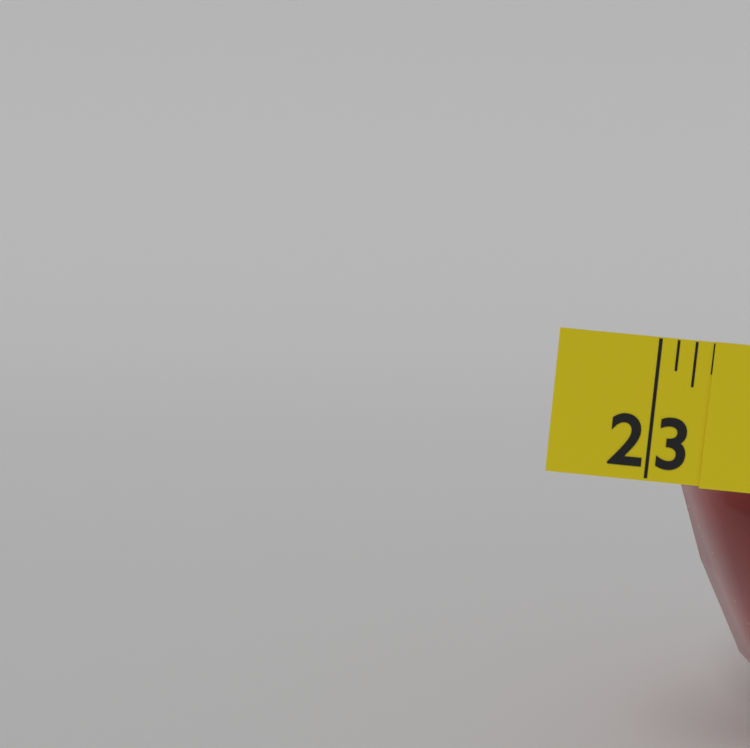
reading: 23.375 in
